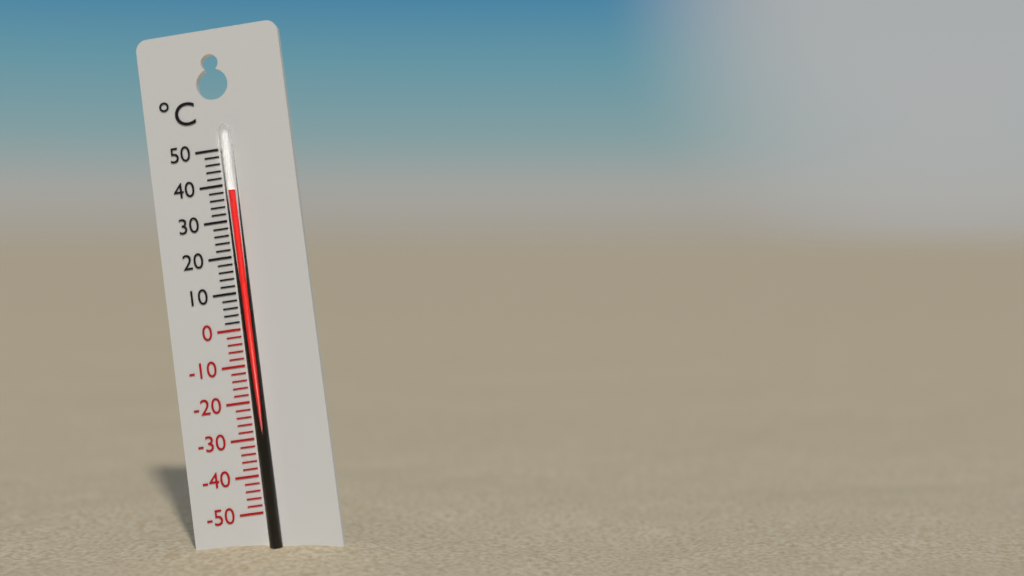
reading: 38 °C
